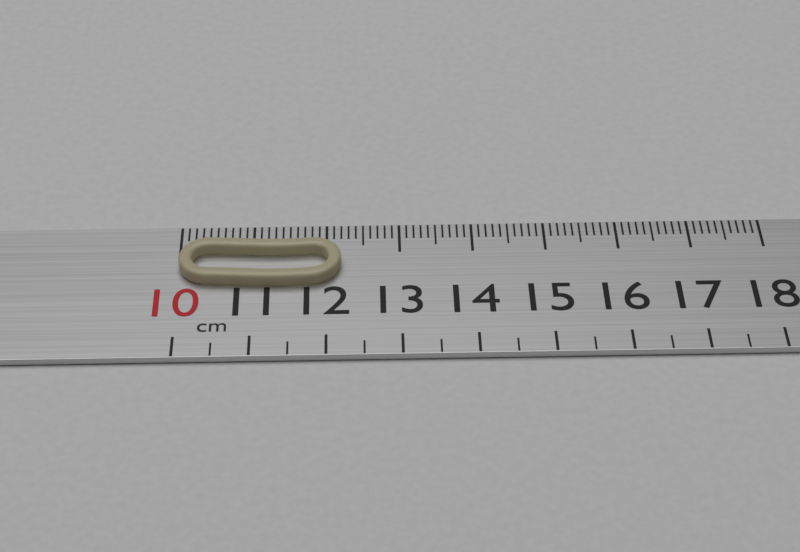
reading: 12.2 cm
